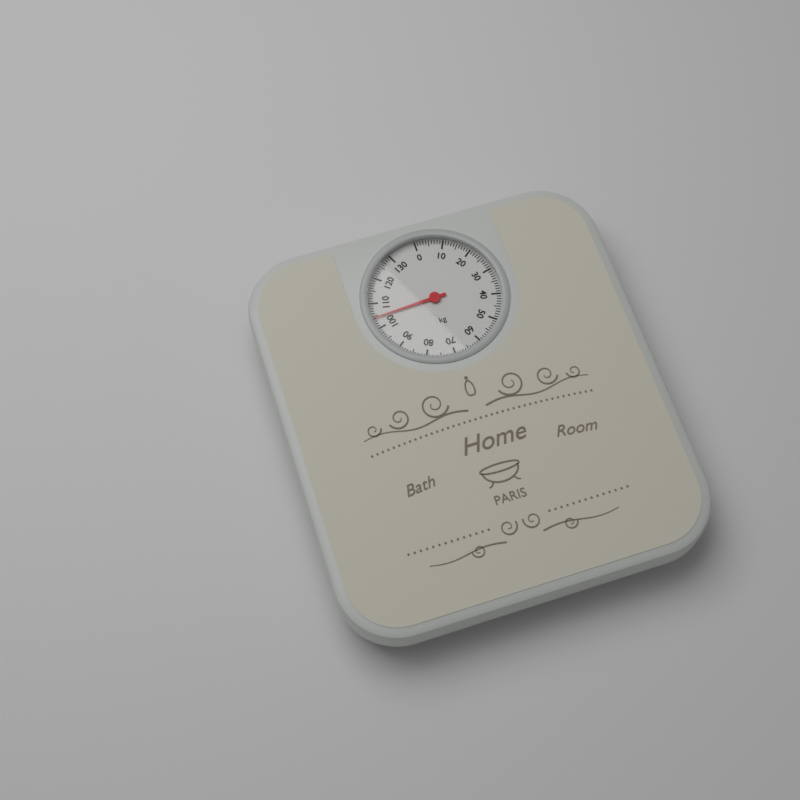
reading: 104 kg
